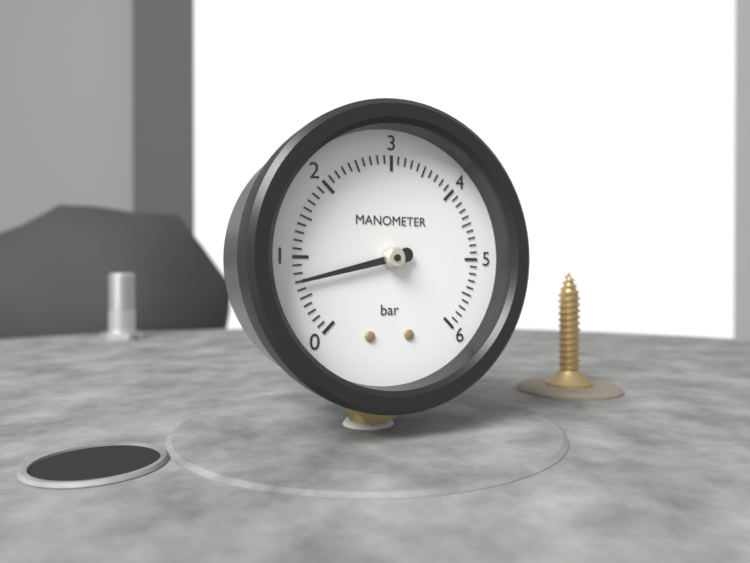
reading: 0.7 bar
